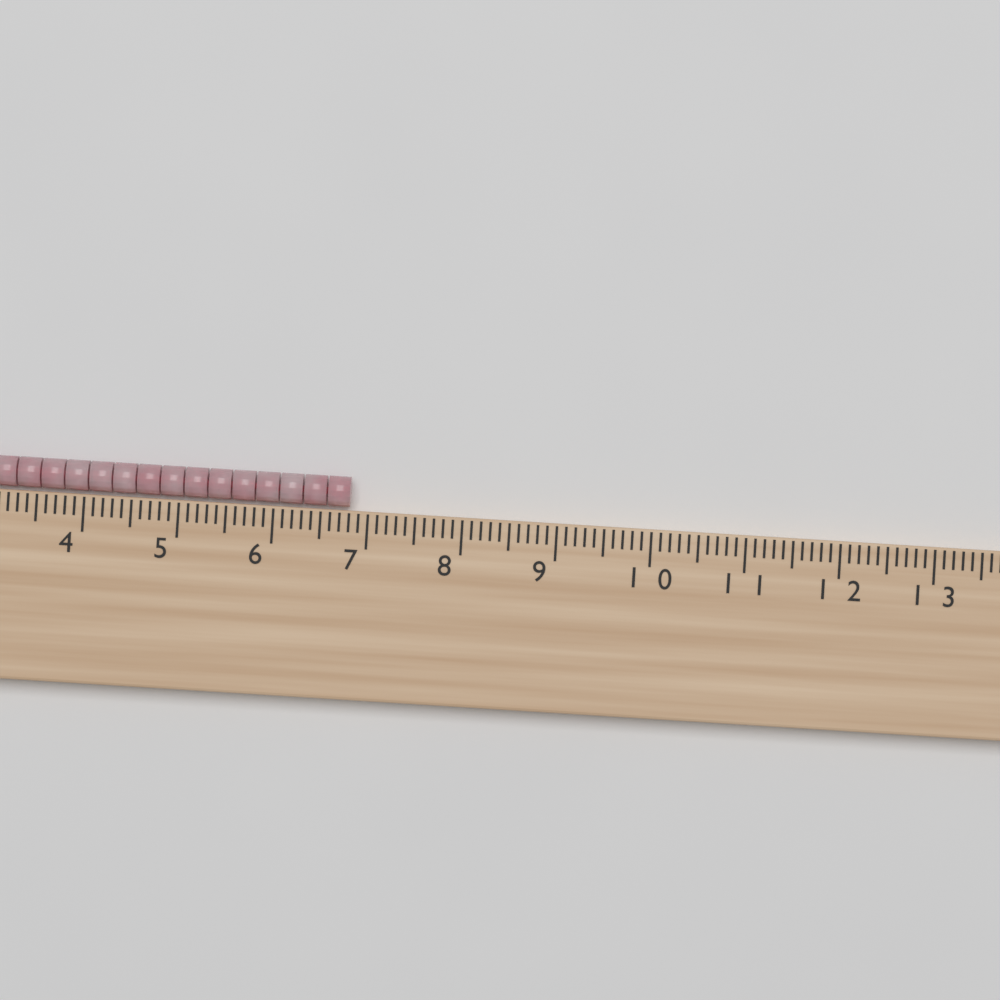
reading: 6.8 cm
